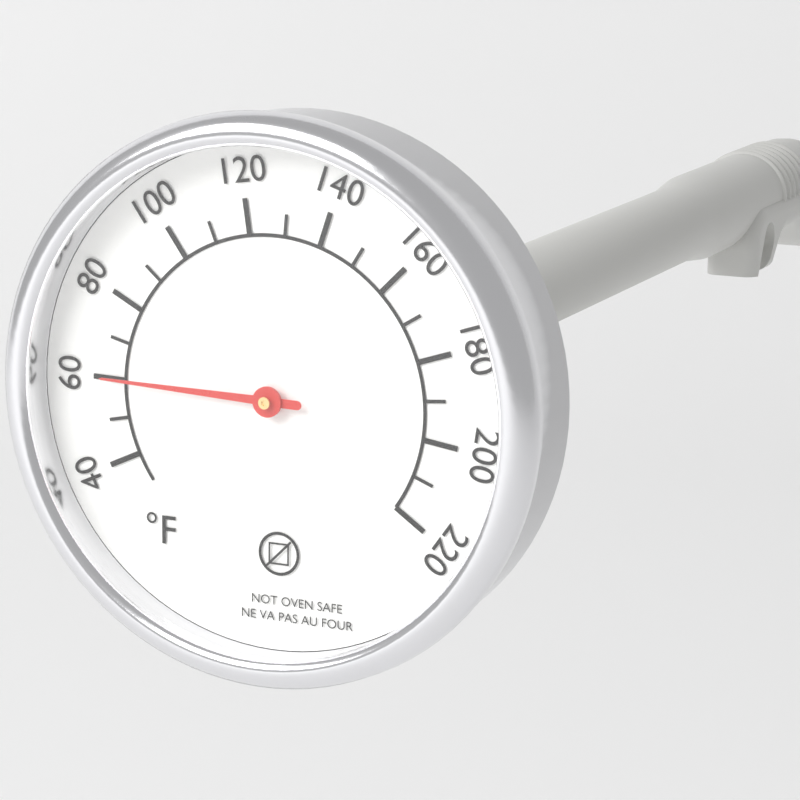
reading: 60 °F
